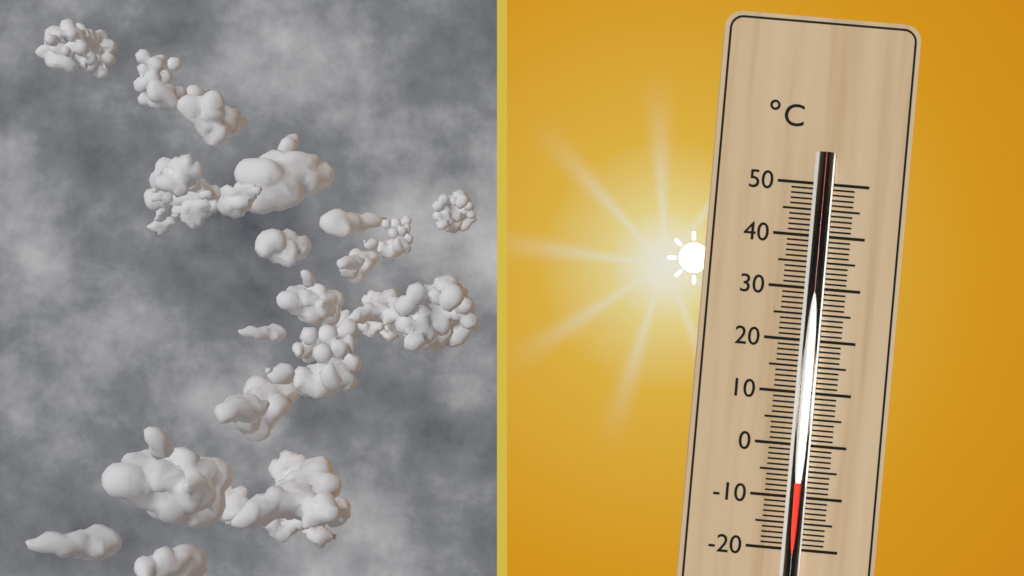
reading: -7 °C
